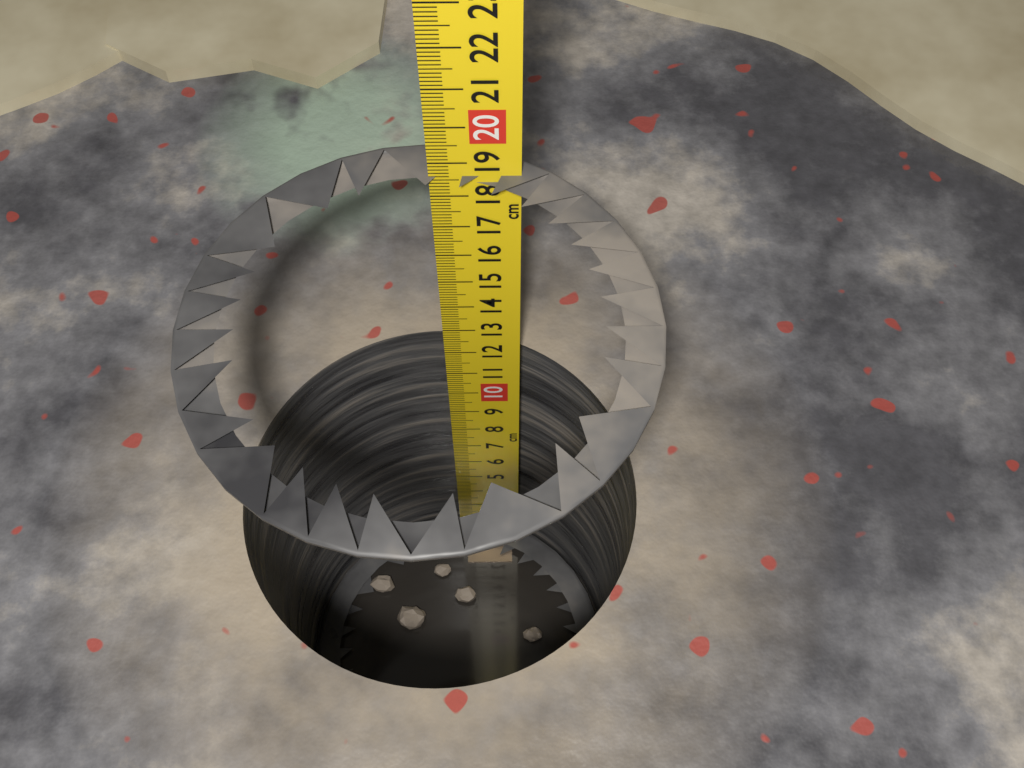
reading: 18.6 cm
